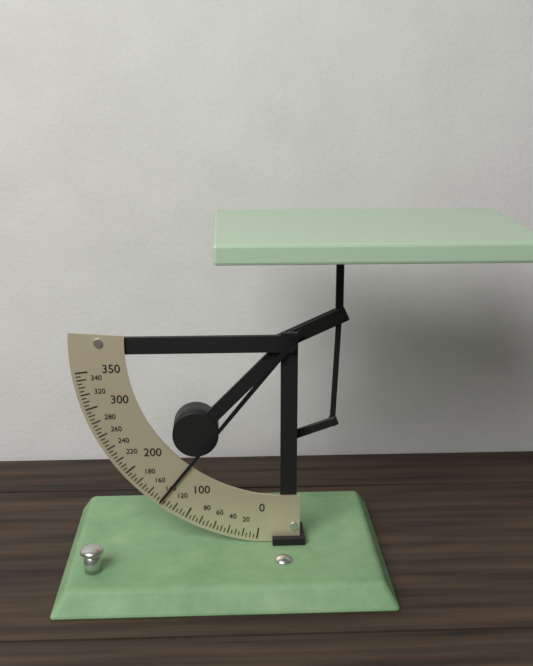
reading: 140 (no unit)
